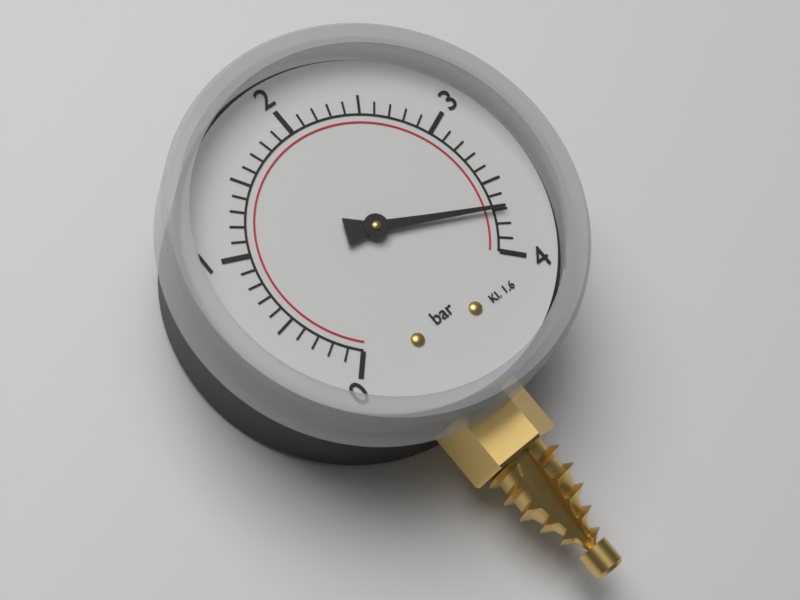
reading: 3.7 bar
